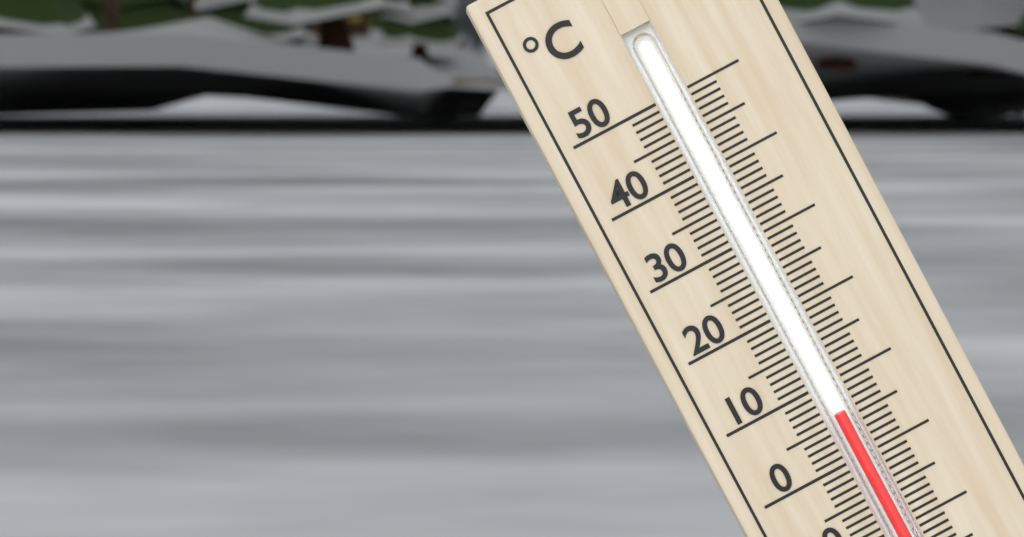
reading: 6 °C
